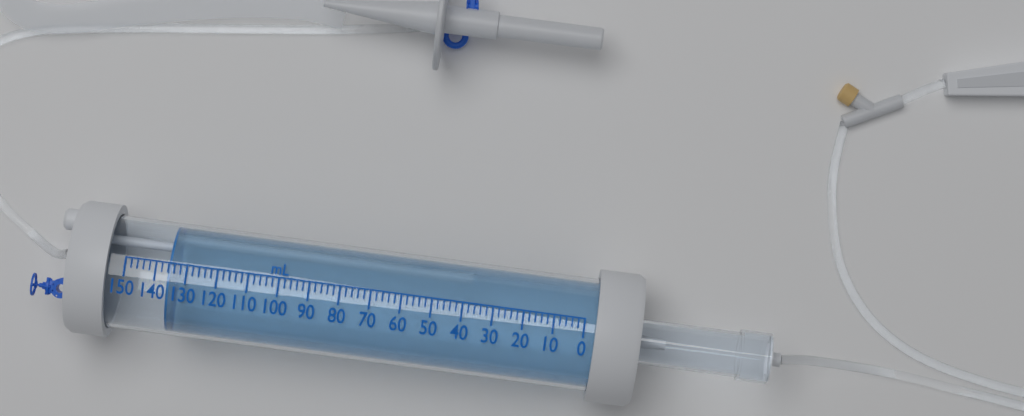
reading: 136 mL
